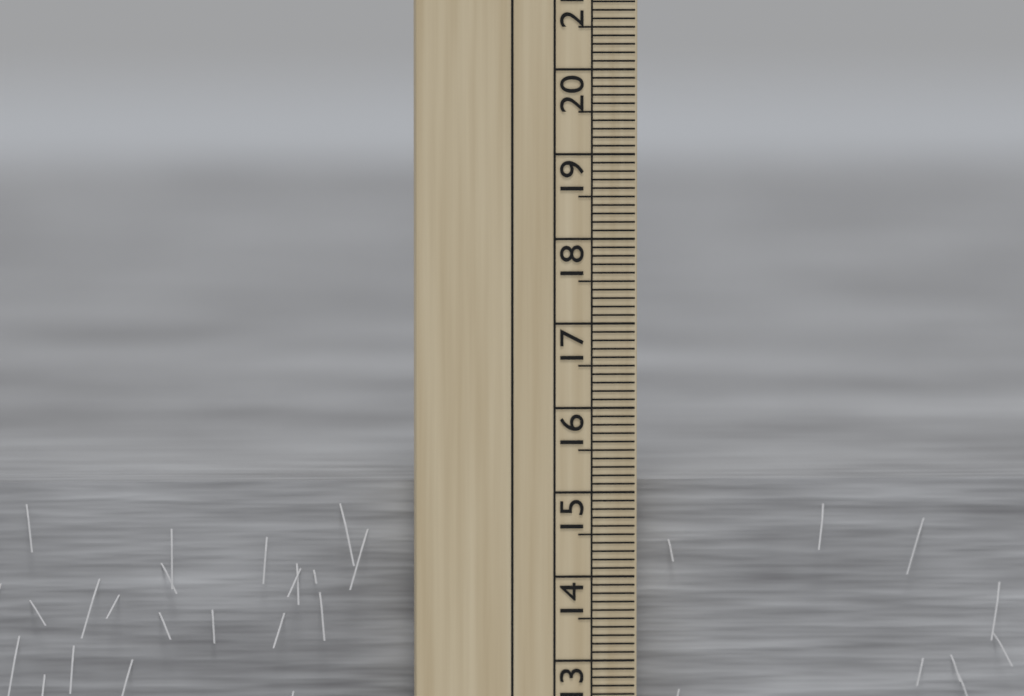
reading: 15.1 cm
